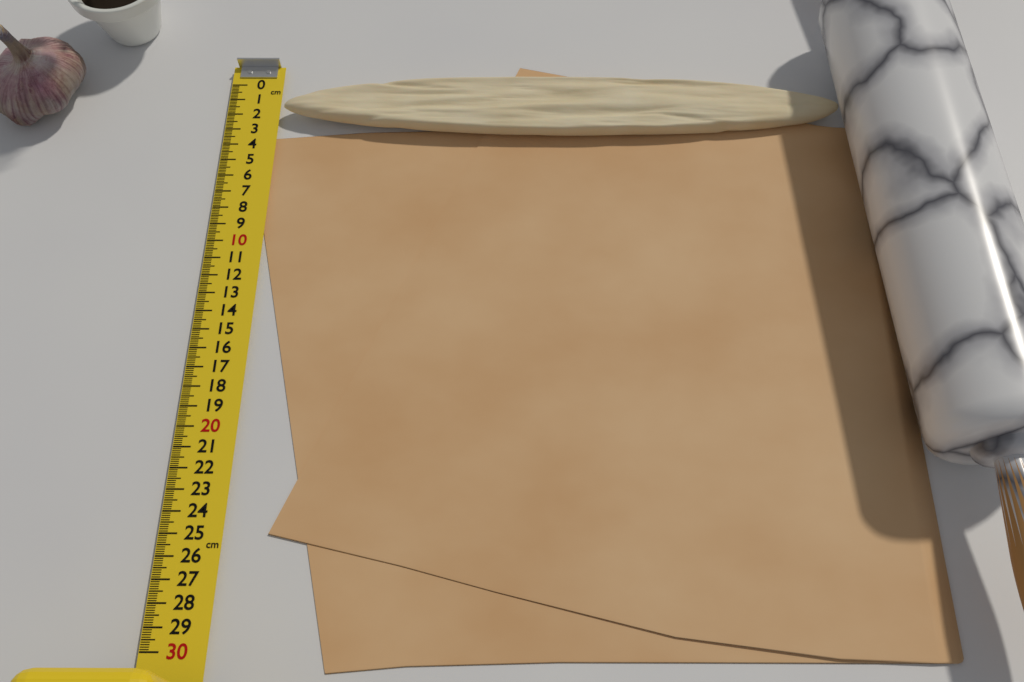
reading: 3.5 cm
